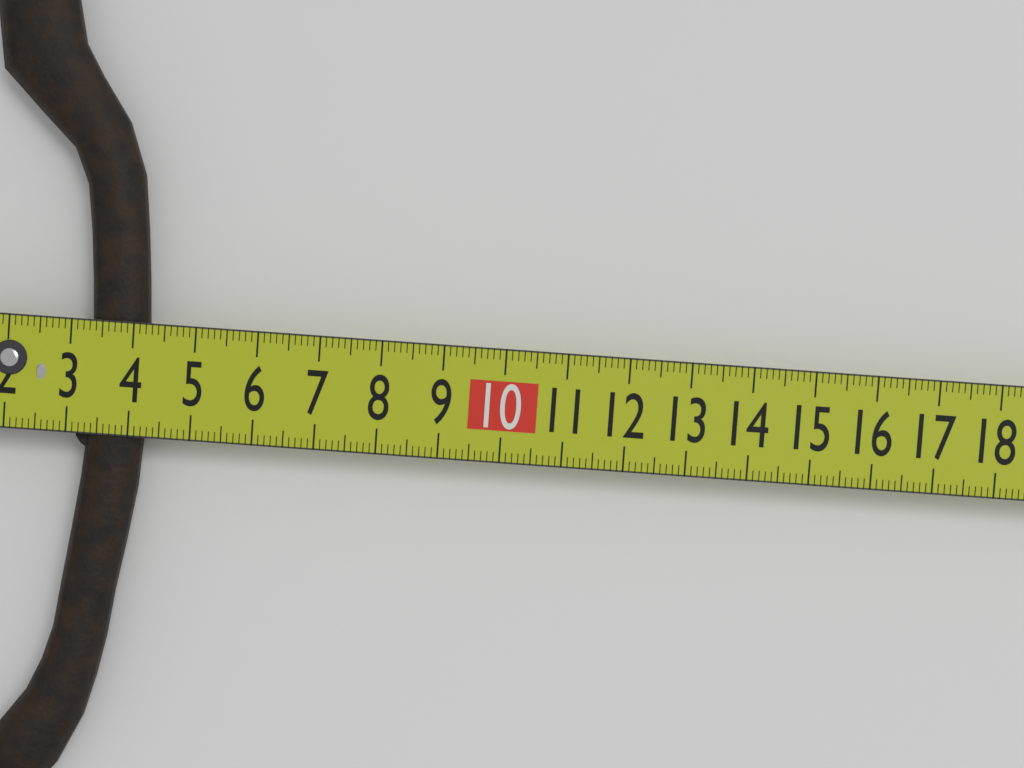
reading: 4.2 cm
